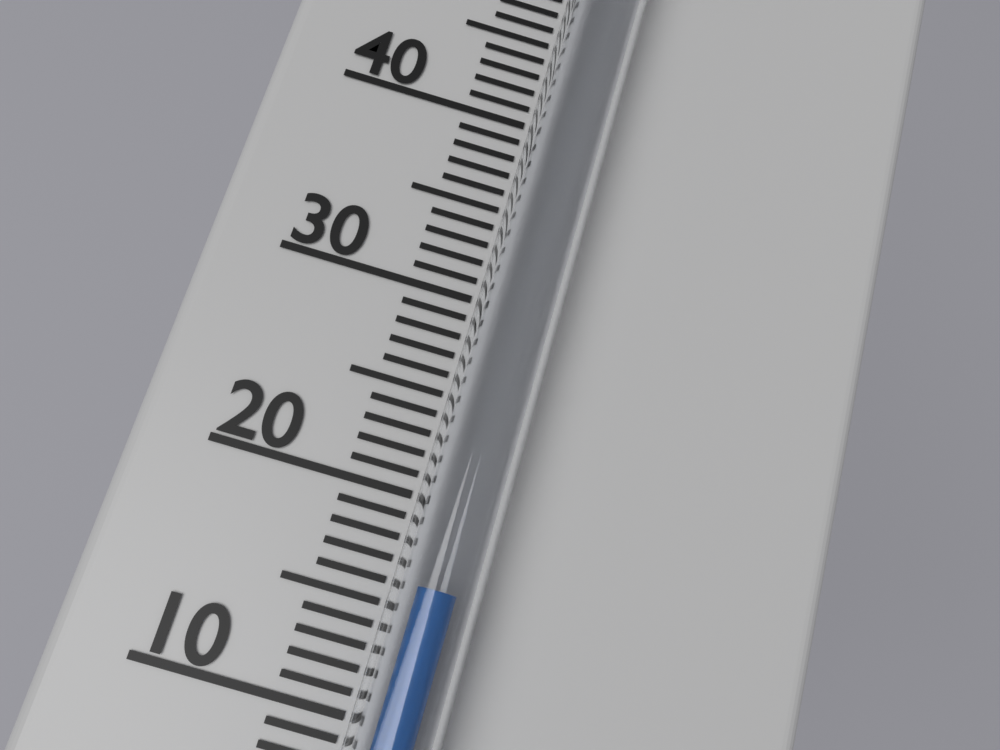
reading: 16 °C
